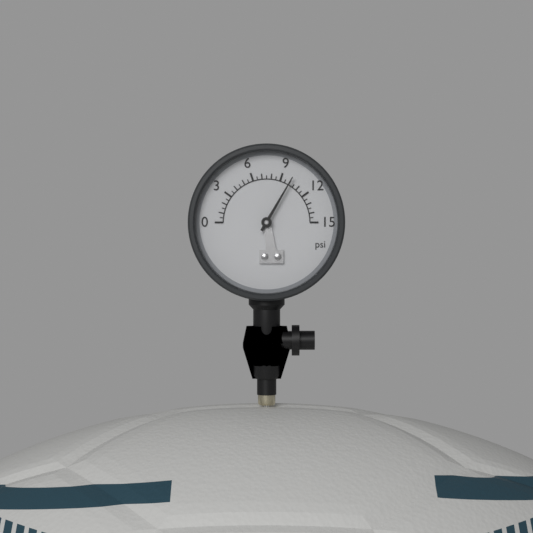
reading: 10.0 psi
